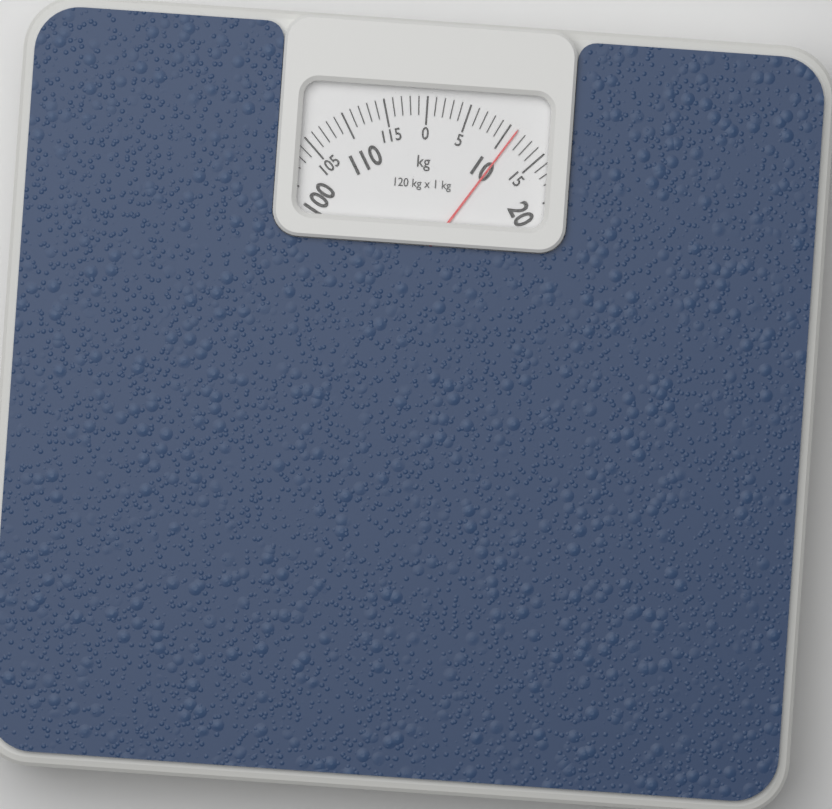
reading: 11 kg
